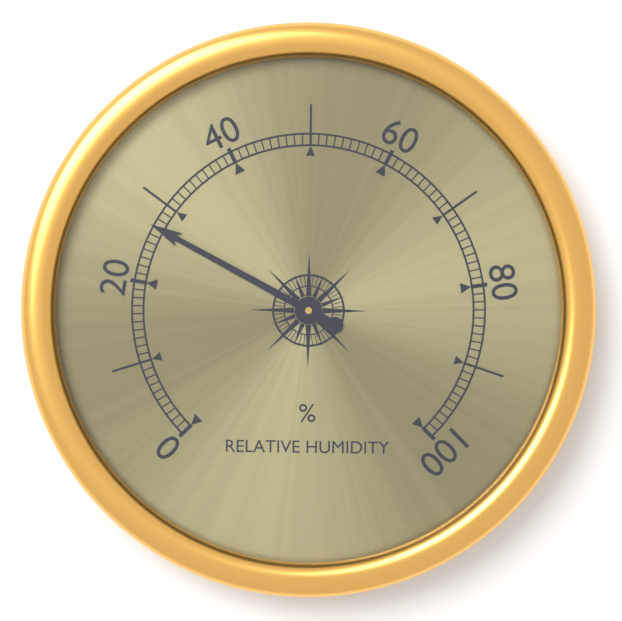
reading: 27 %
